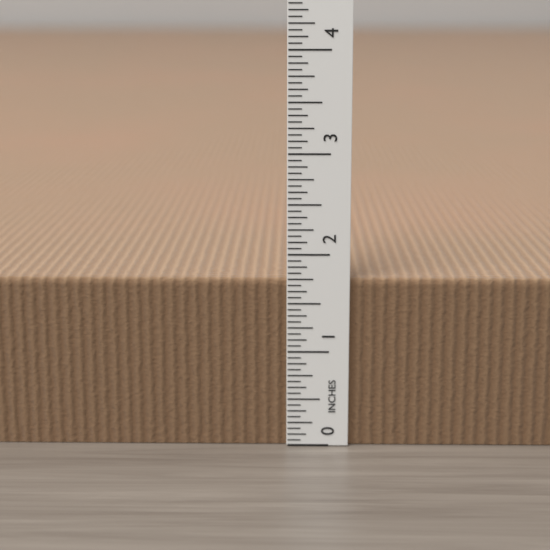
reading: 1.7500 in
